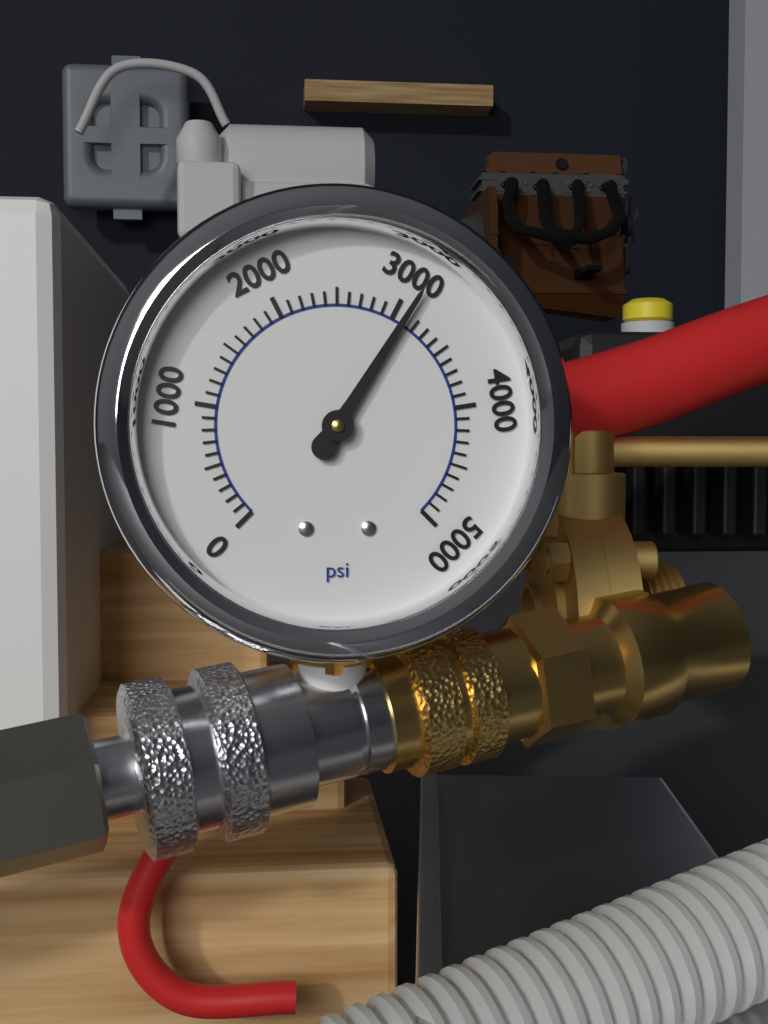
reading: 3100 psi
